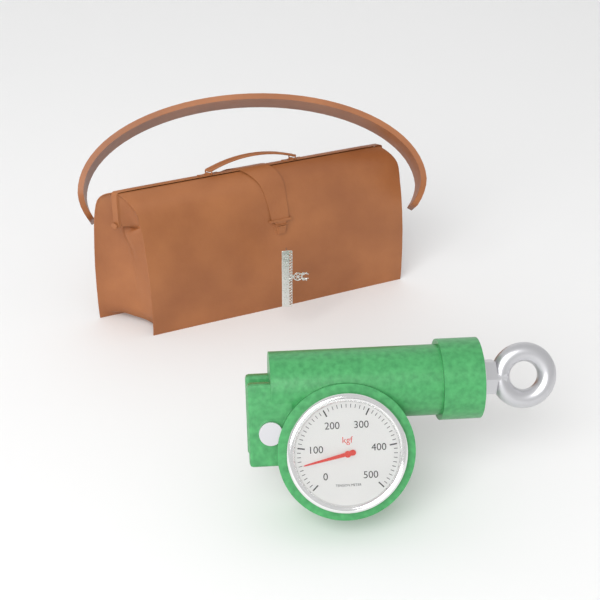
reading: 60 kgf
